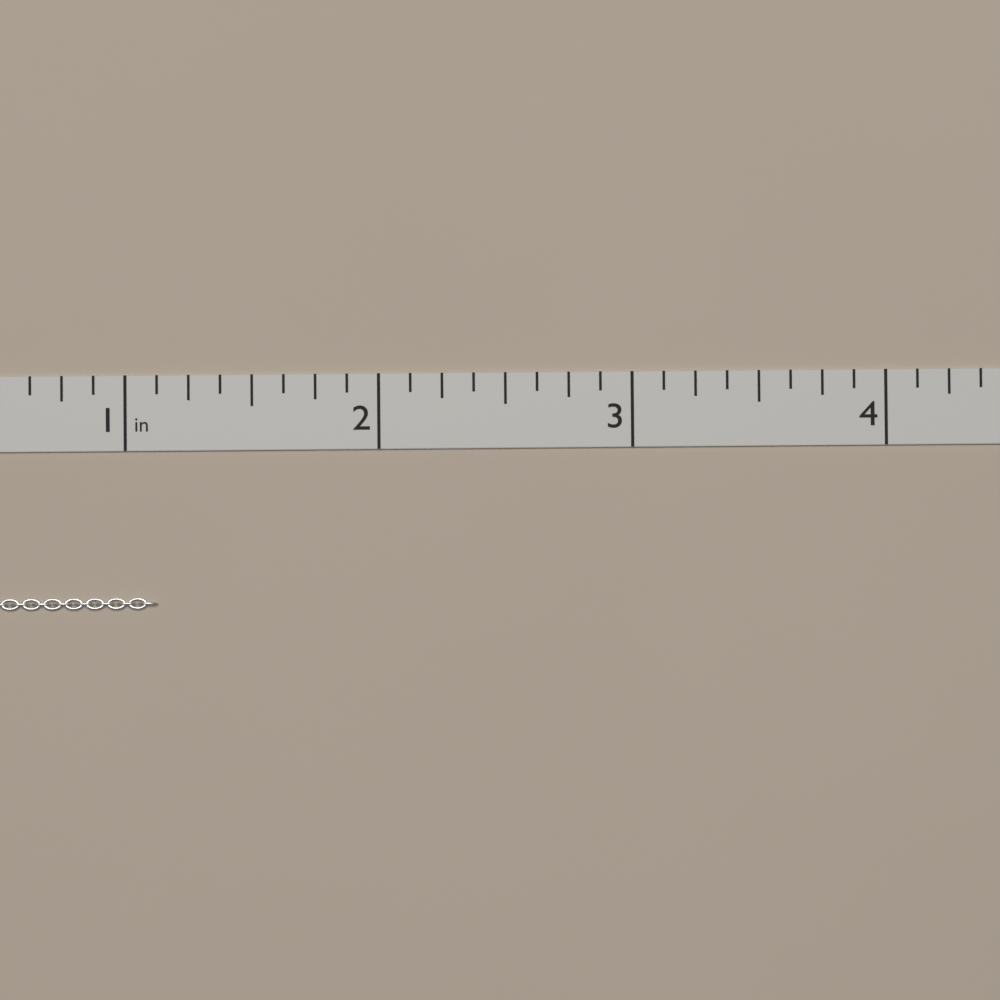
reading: 1.125 in
